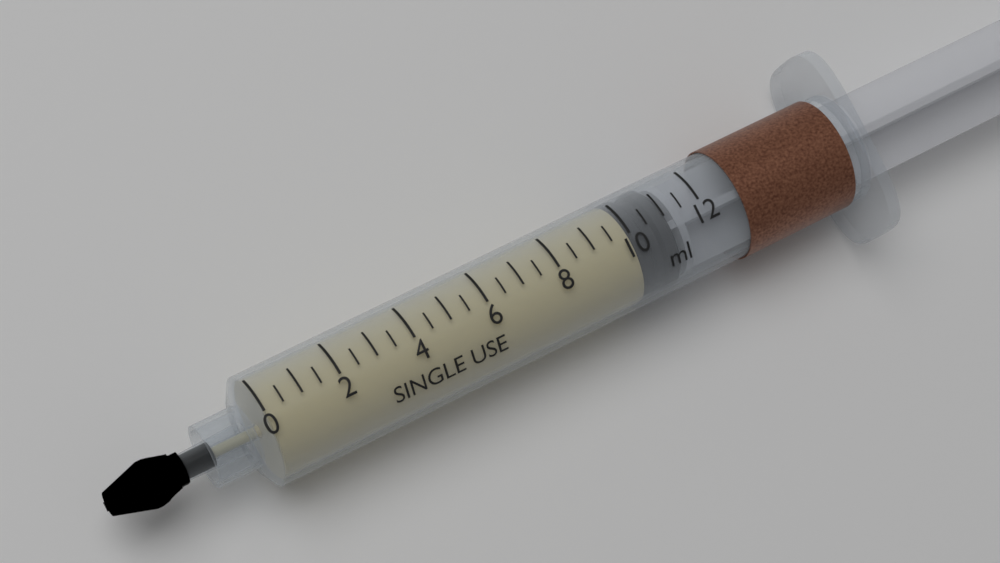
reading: 10.0 ml
